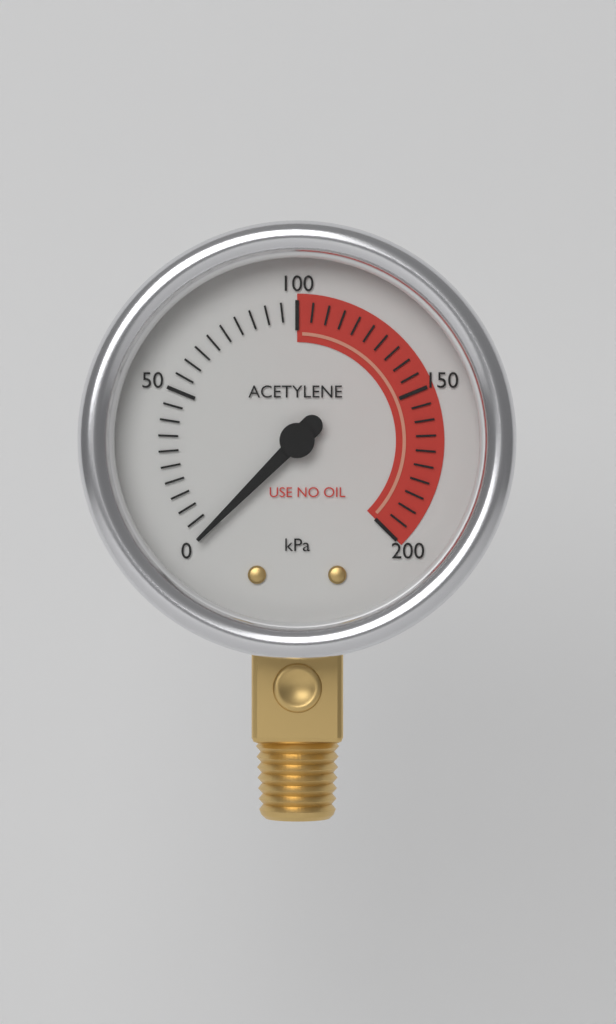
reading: 0 kPa
